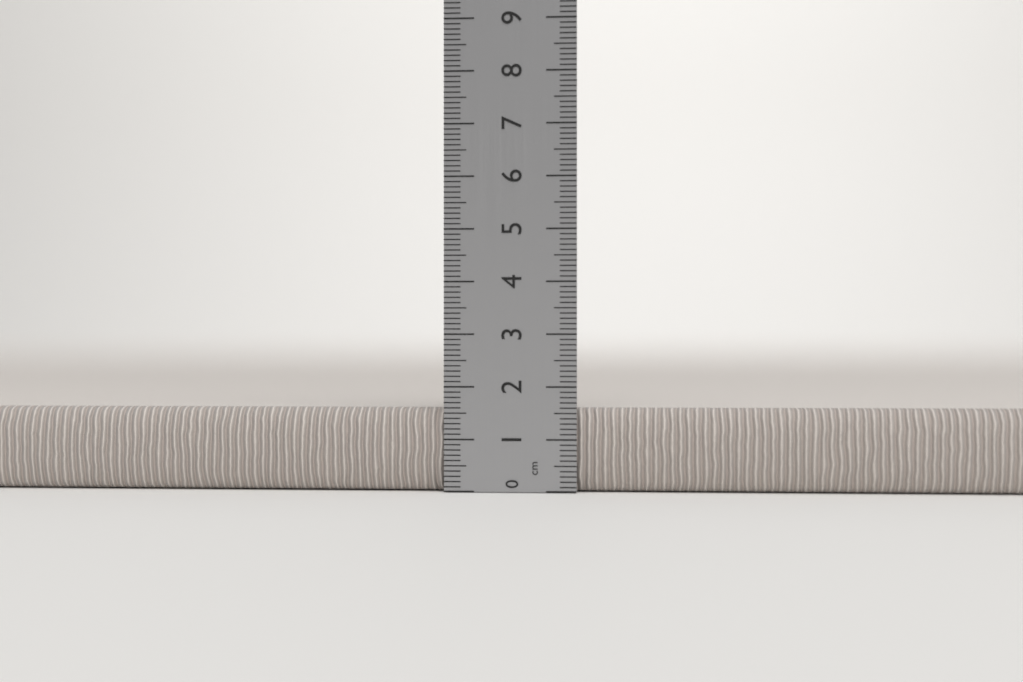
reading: 1.6 cm
